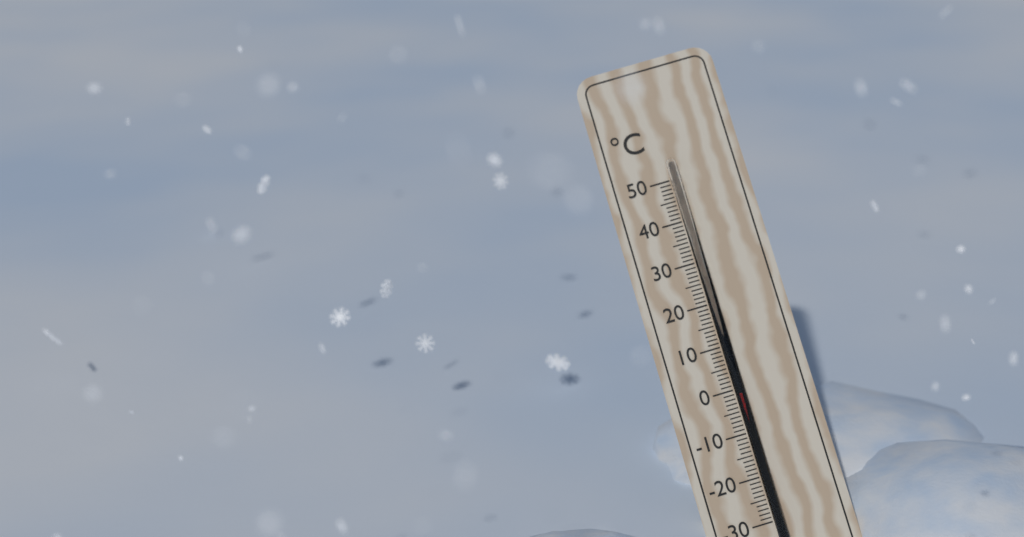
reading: -1 °C
